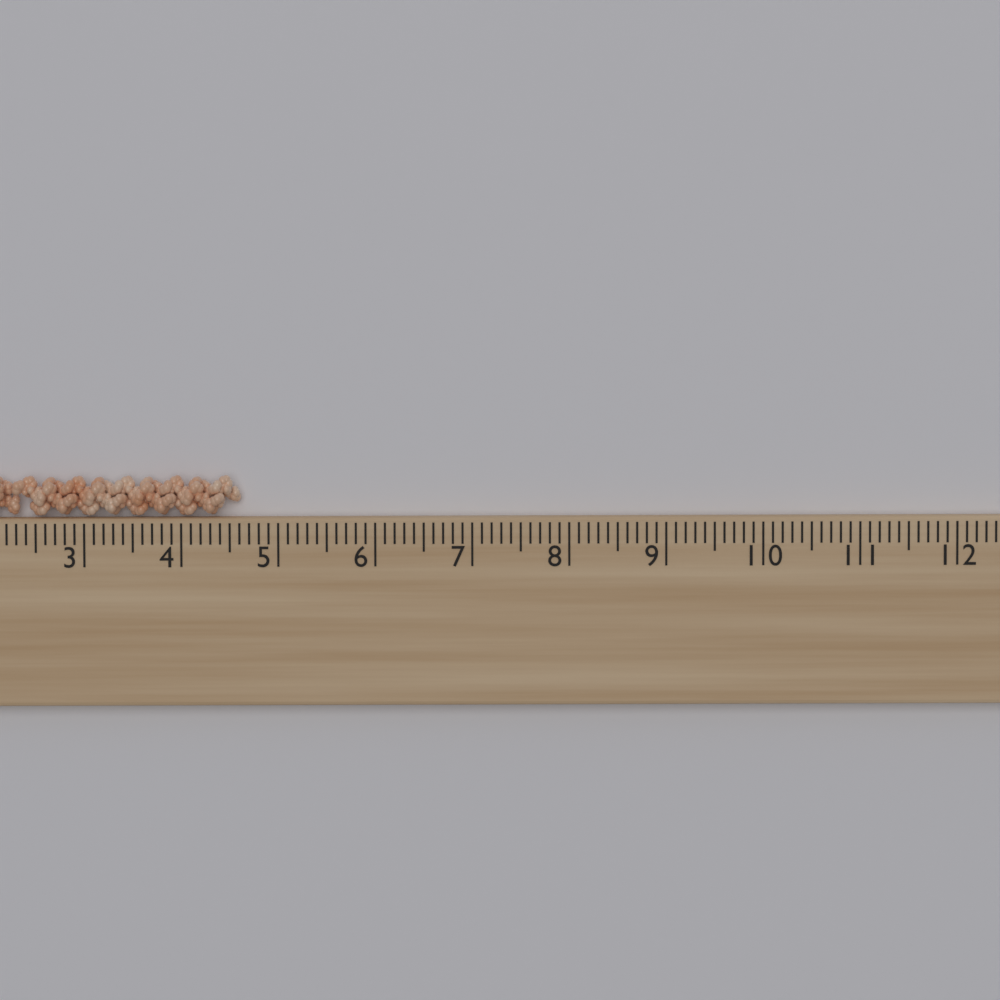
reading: 4.6 cm
